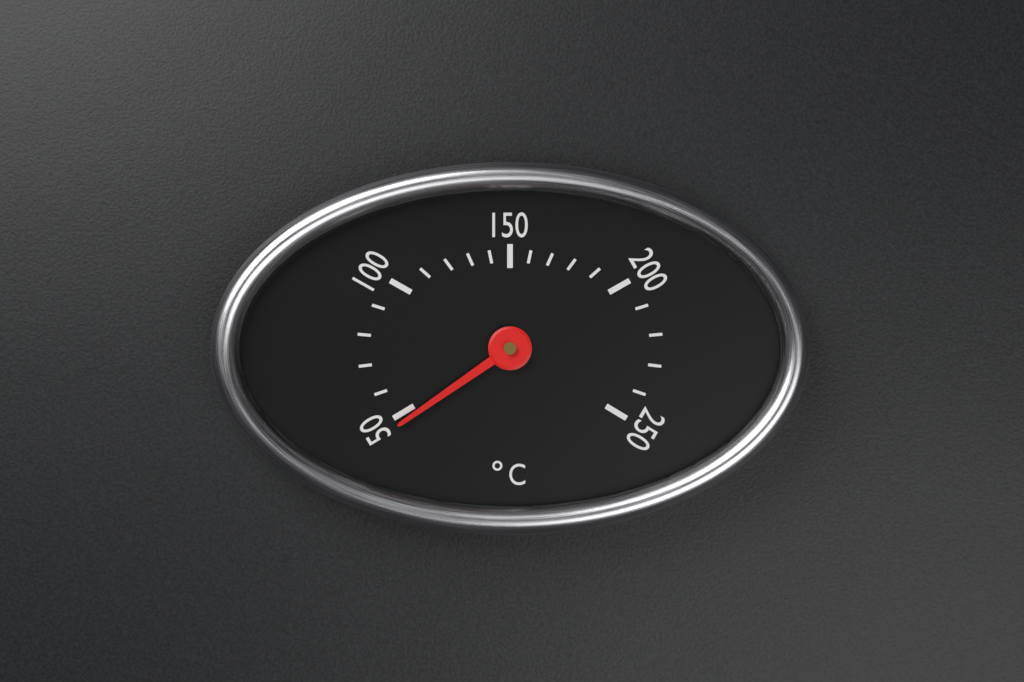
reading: 47 °C
